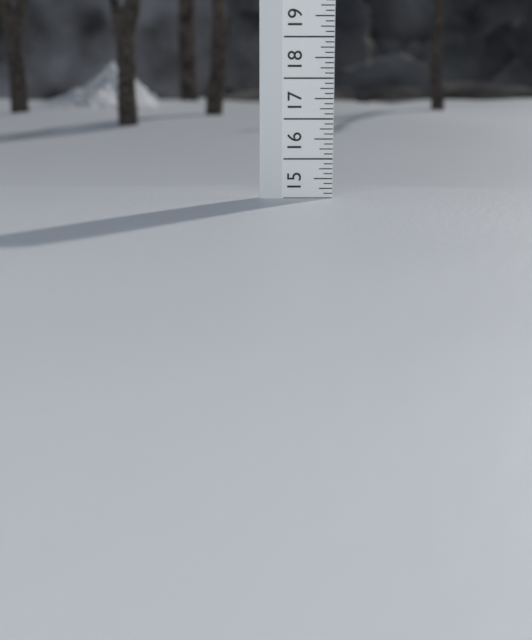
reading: 15.000 (no unit)
